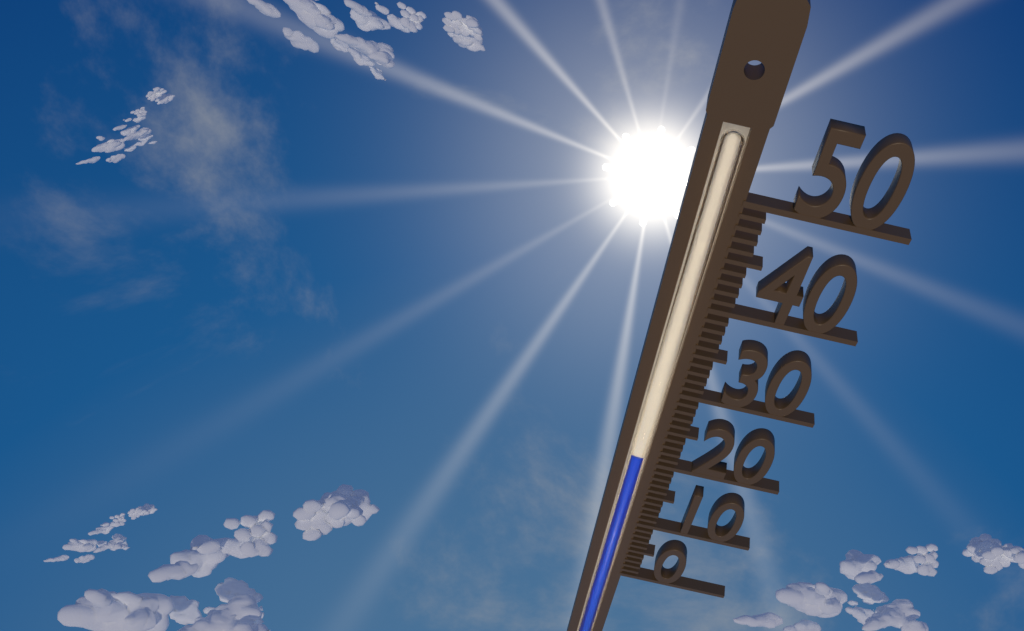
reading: 21 (no unit)
